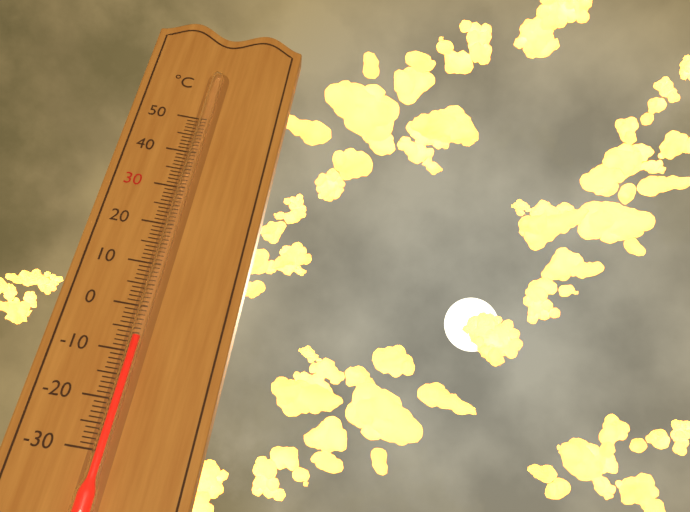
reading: -7 °C
